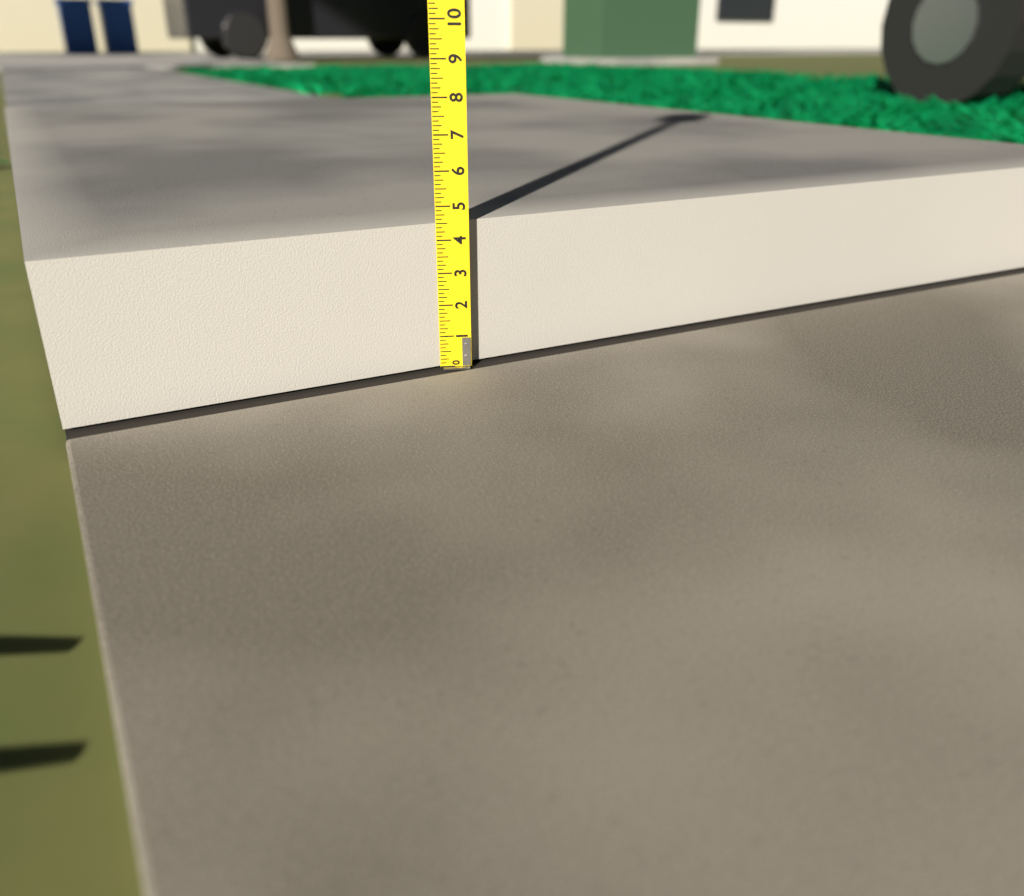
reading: 4.500 (no unit)
